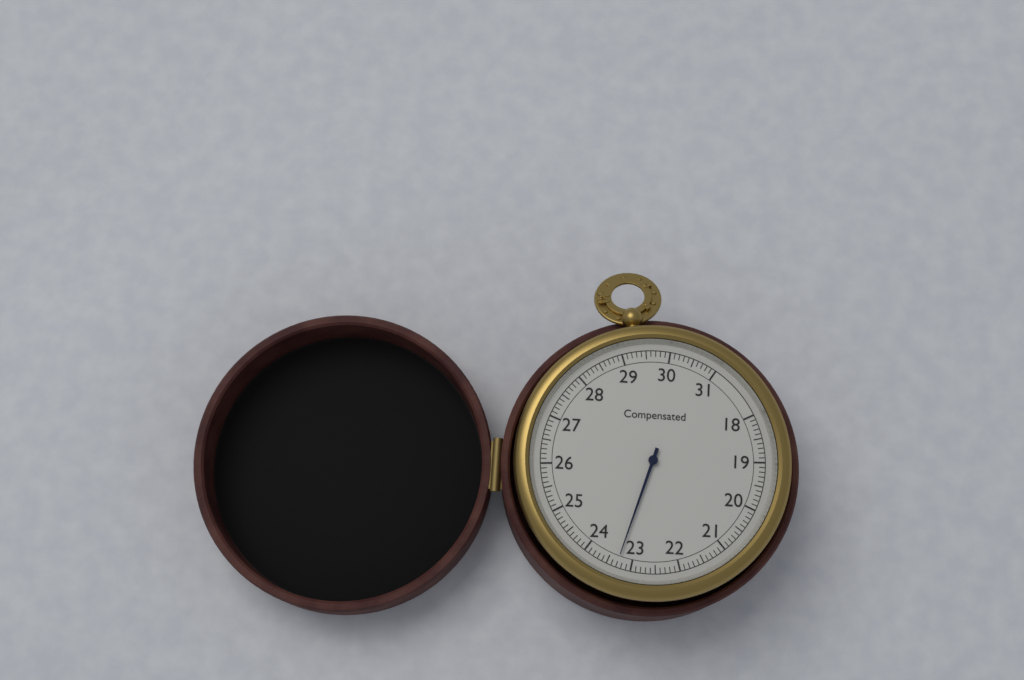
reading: 23.3 (no unit)
